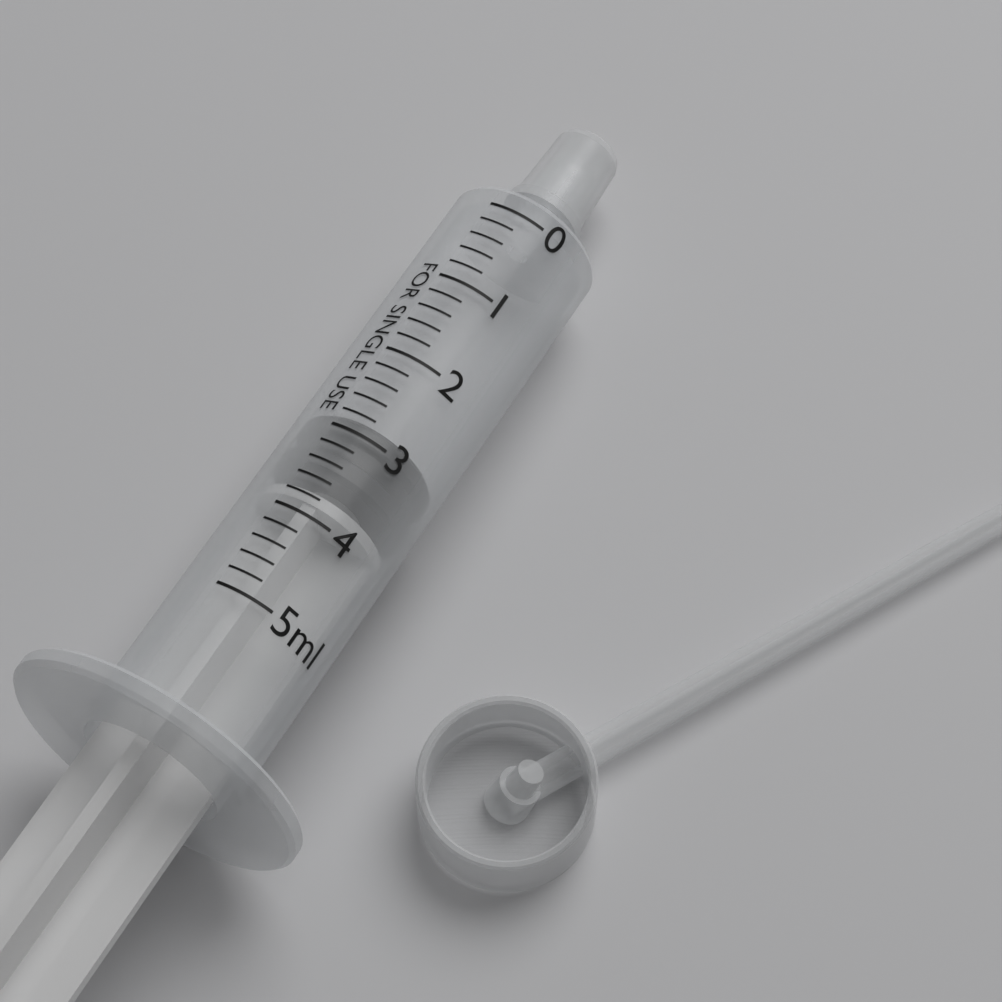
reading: 2.8 ml
